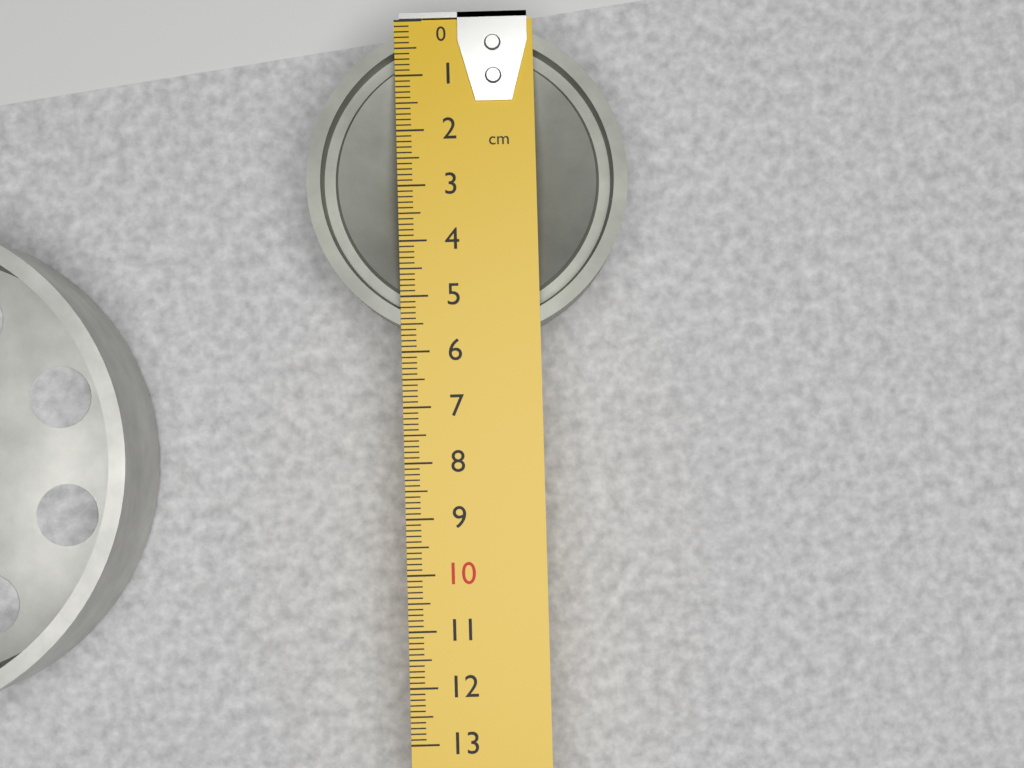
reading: 5.8 cm
